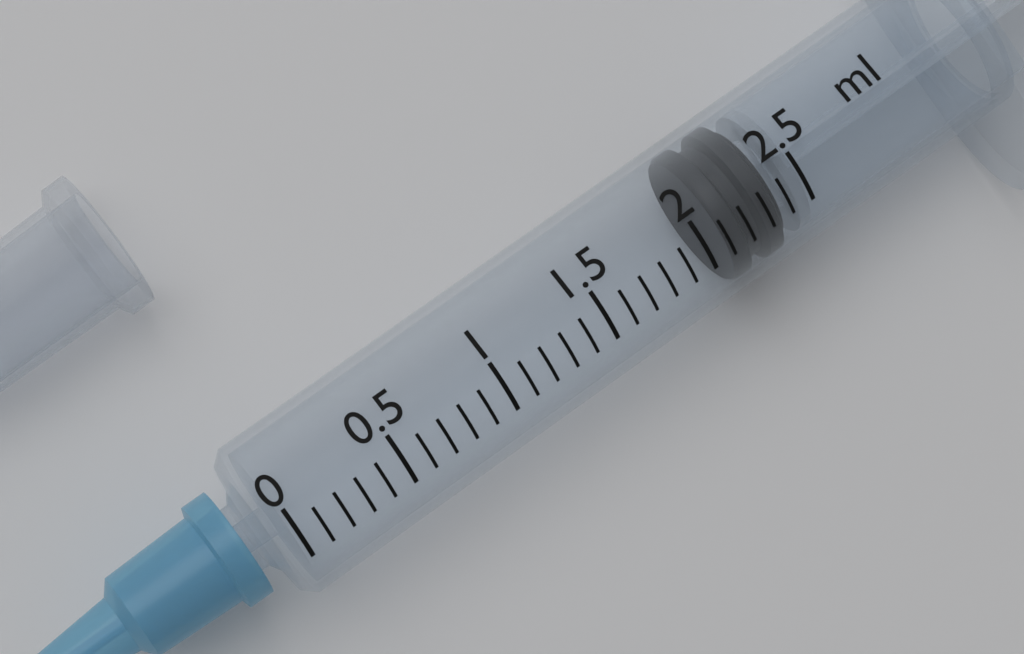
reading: 2.1 ml
